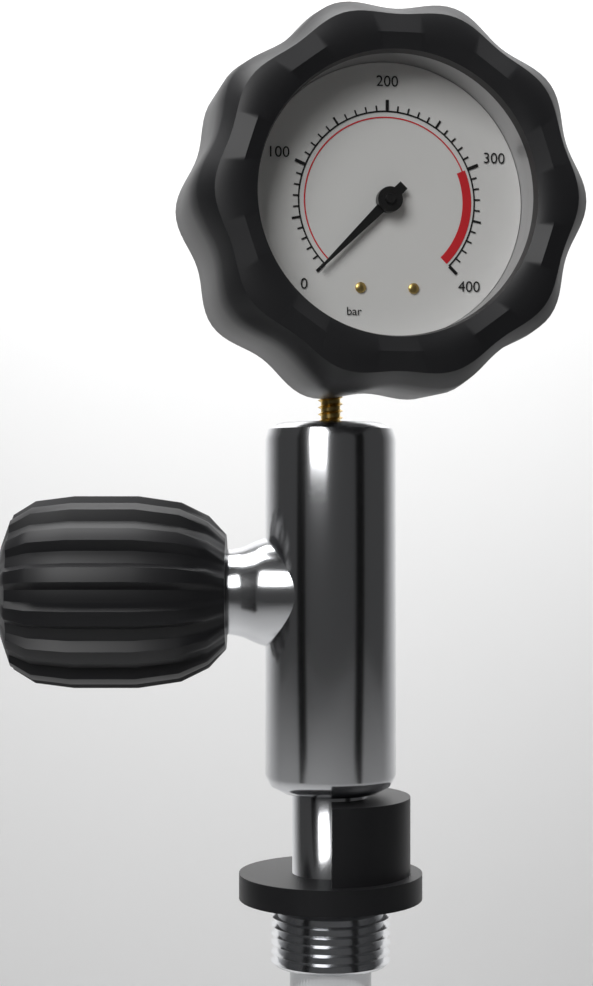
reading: 0 bar
